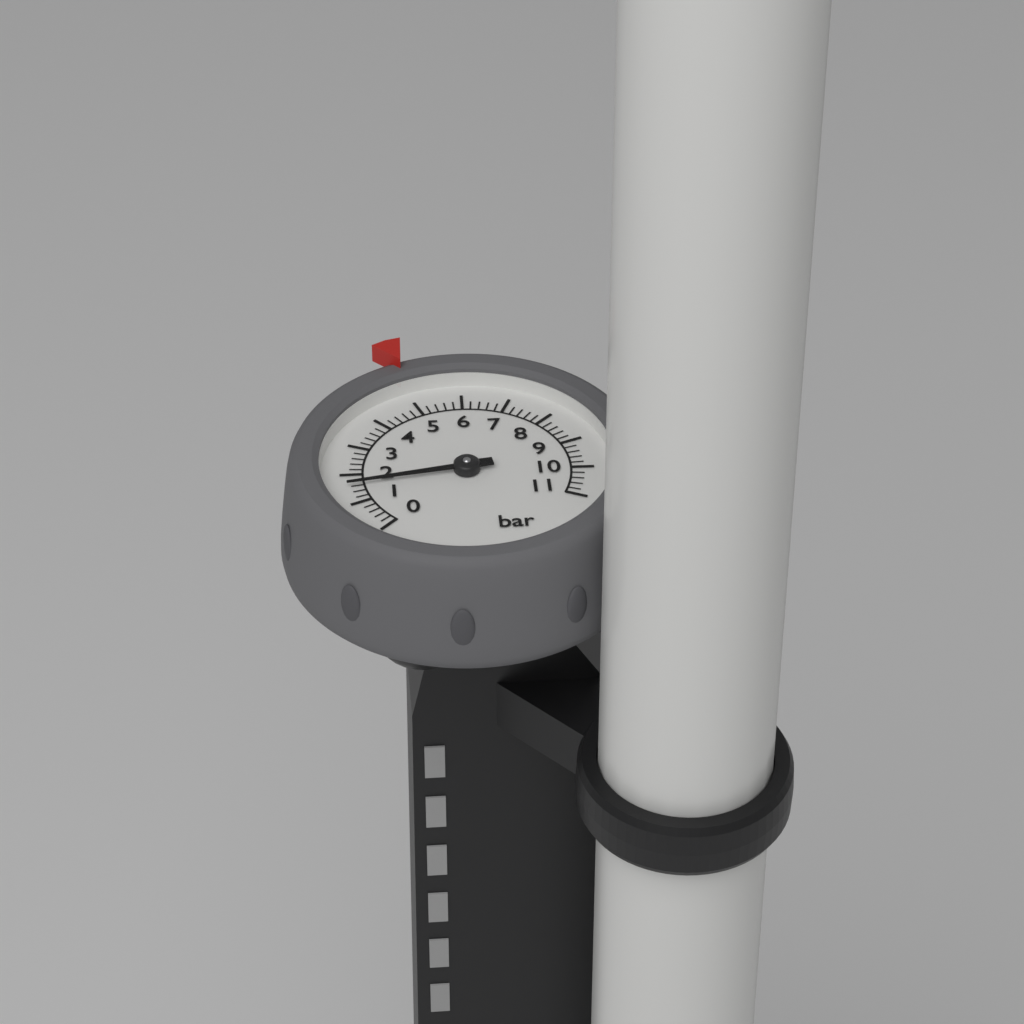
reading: 1.6 bar
